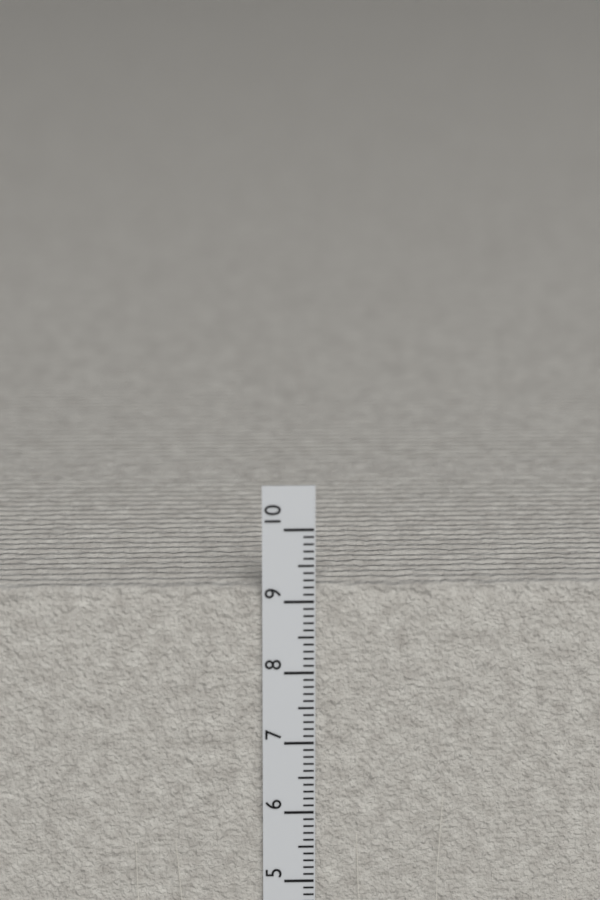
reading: 9.2 cm
